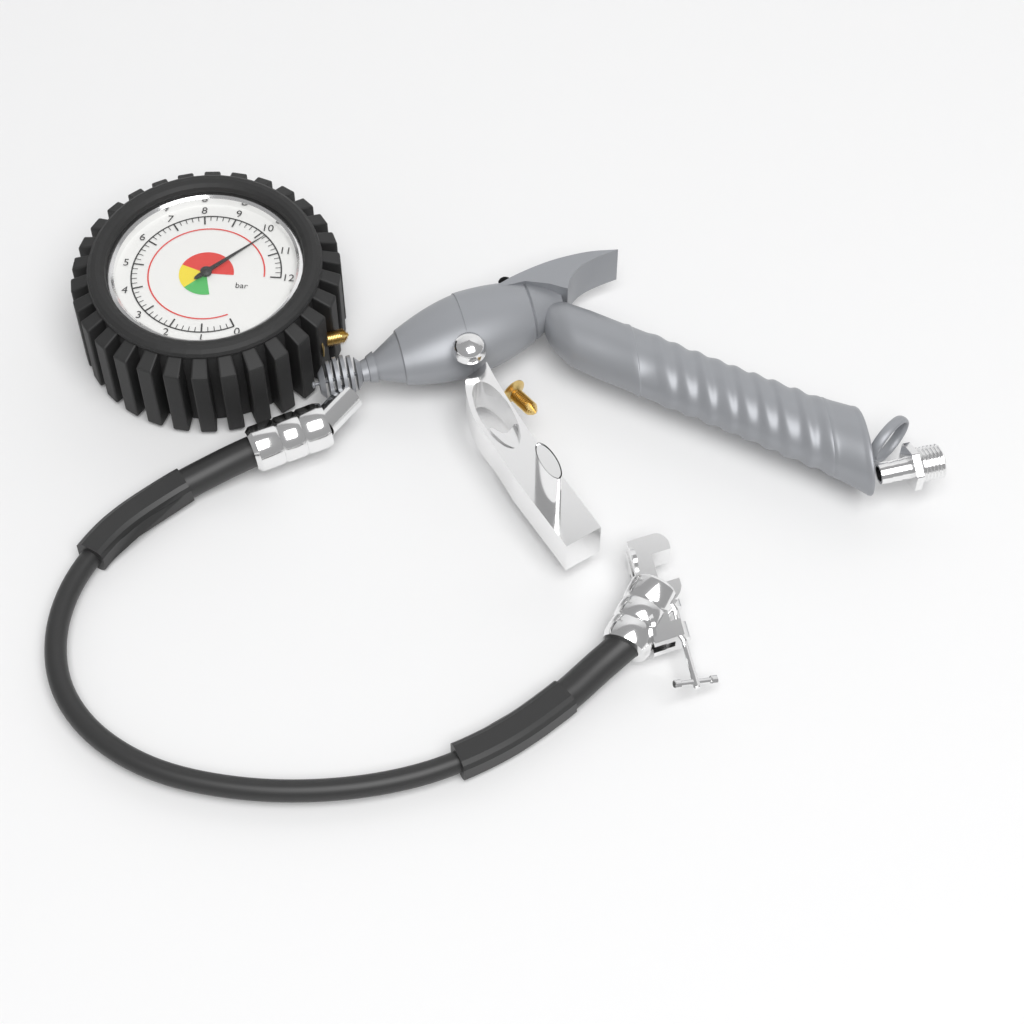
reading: 10.2 bar
